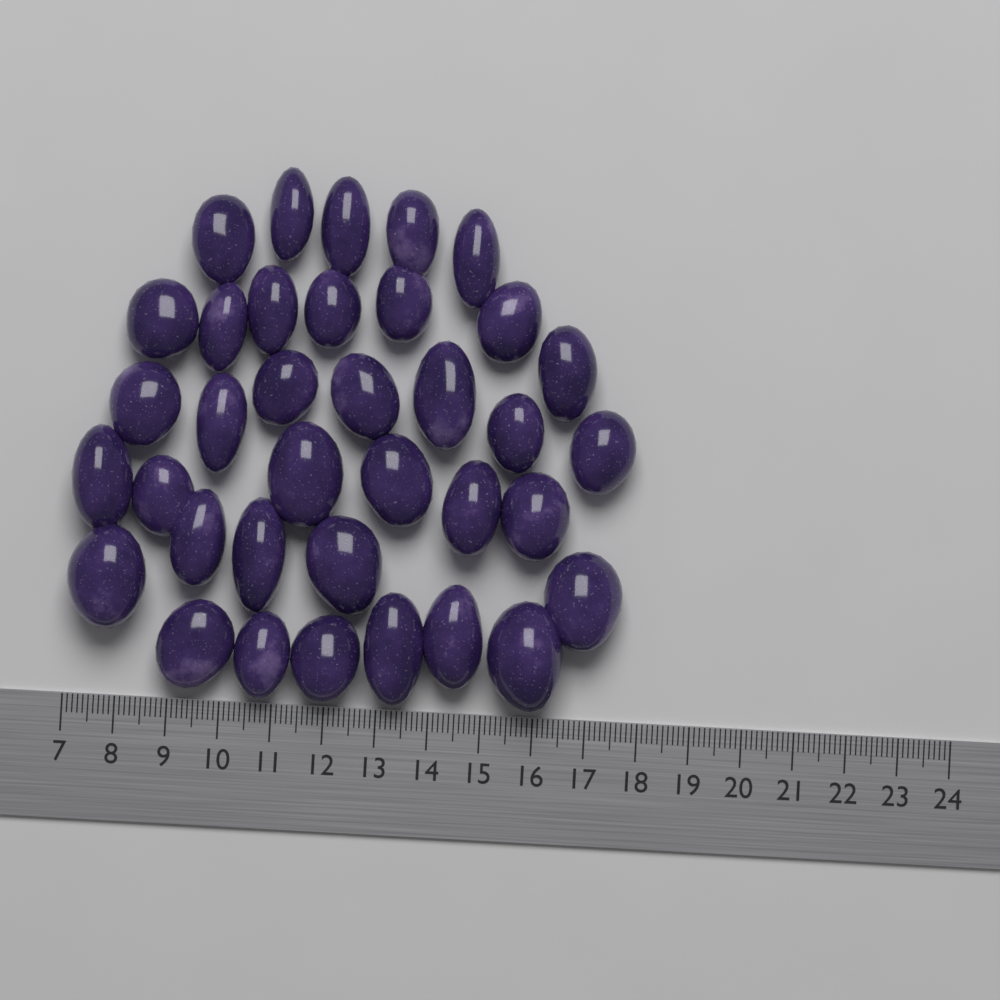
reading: 17.7 (no unit)
